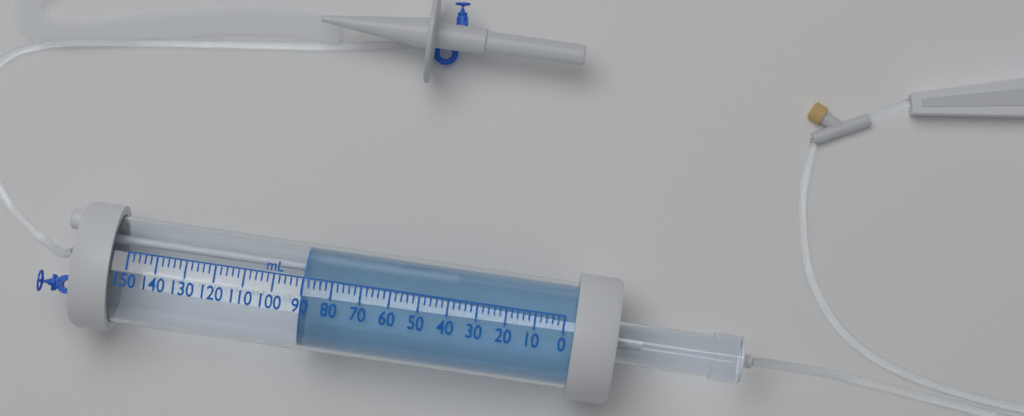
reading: 90 mL
